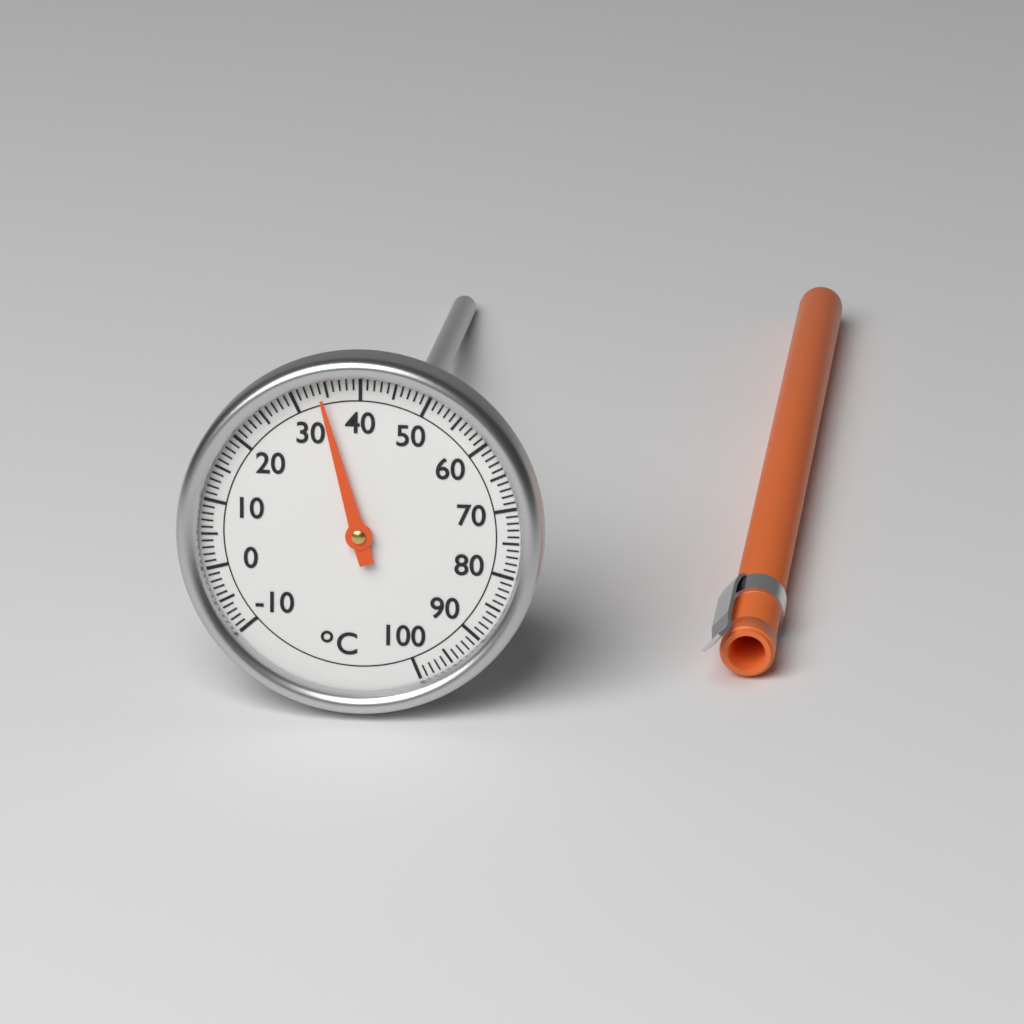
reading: 34 °C
